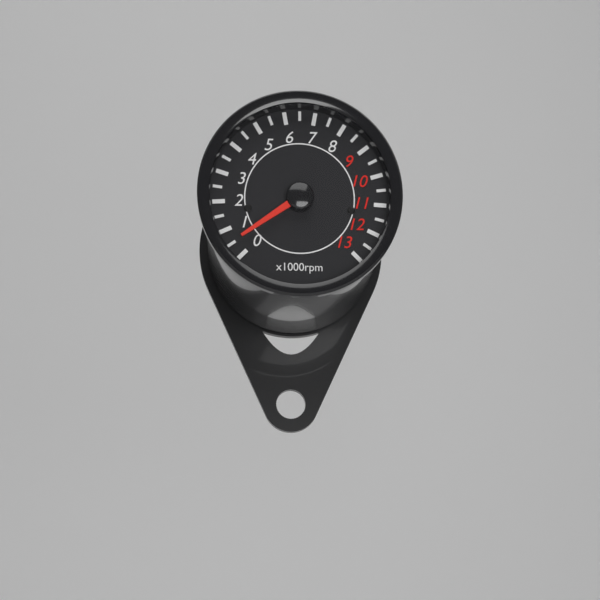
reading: 500 rpm
